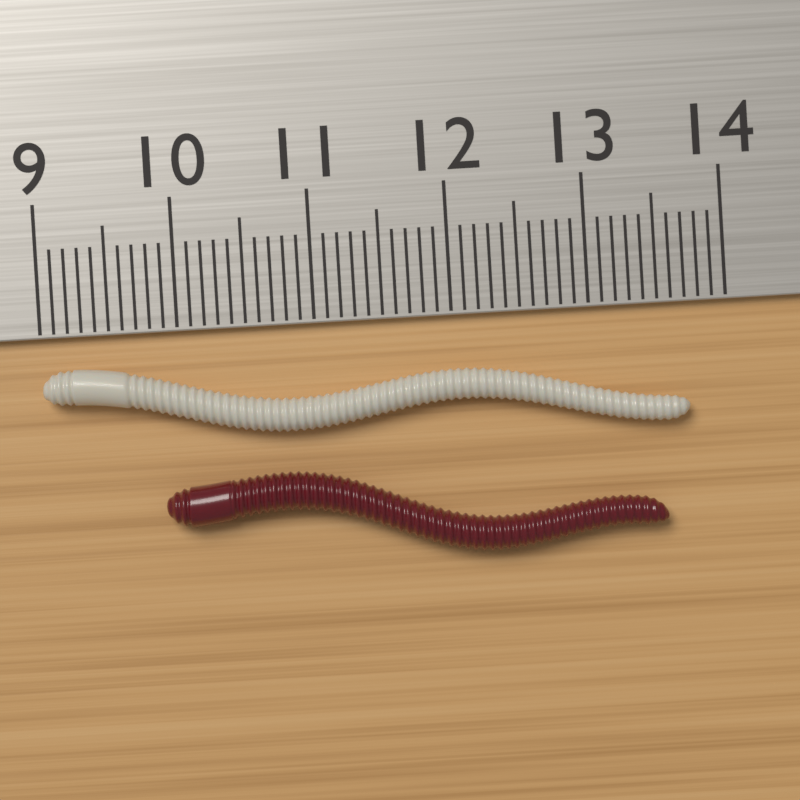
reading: 13.7 cm
